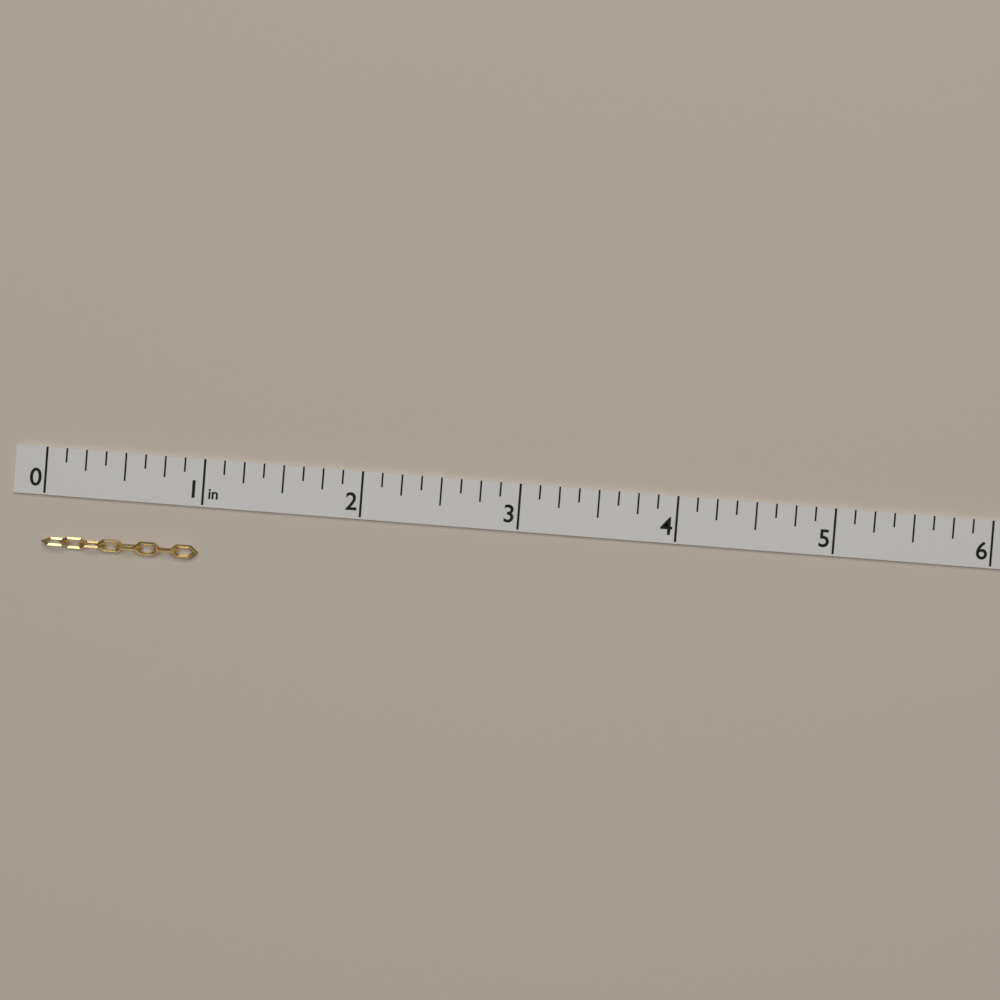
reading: 1.000 in
